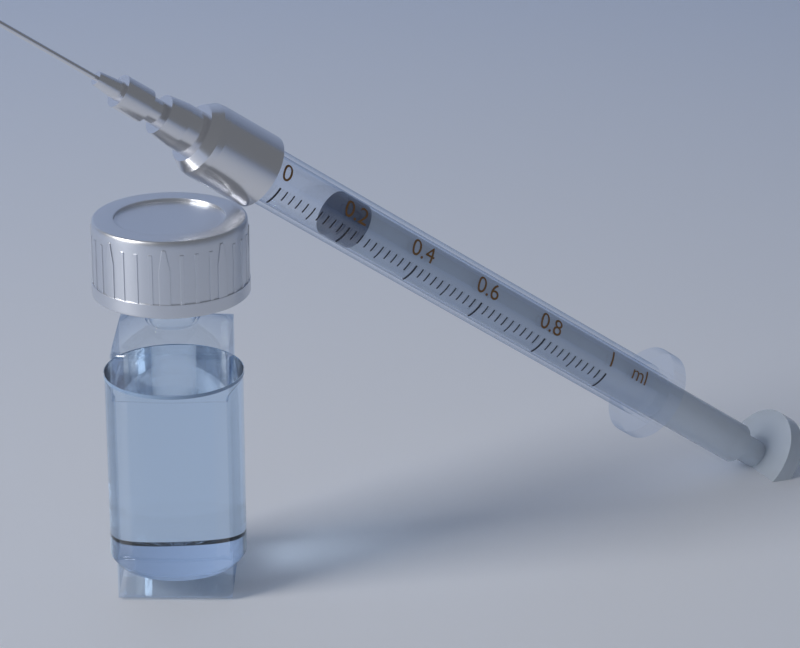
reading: 0.18 ml
